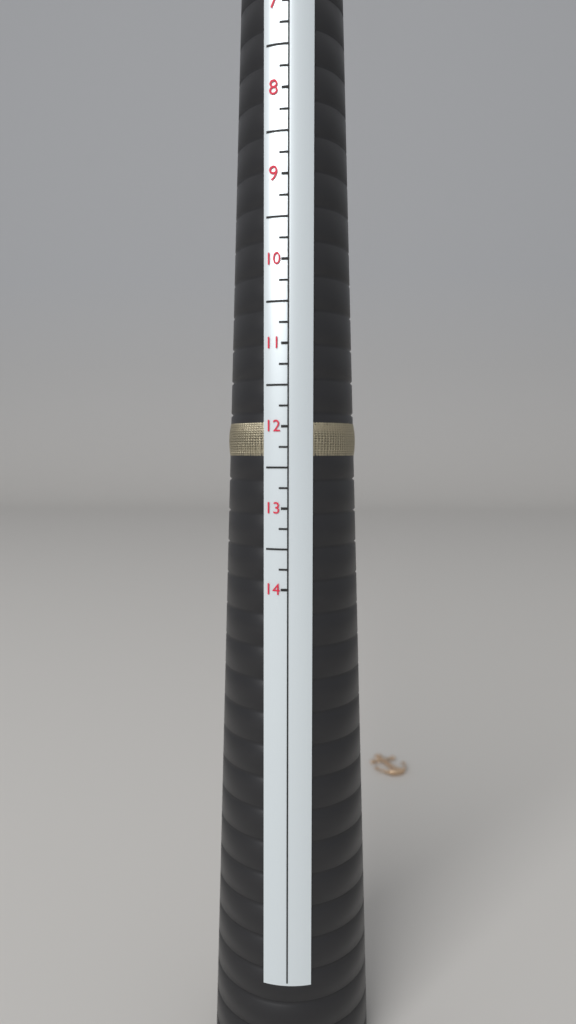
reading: 12.50 US
